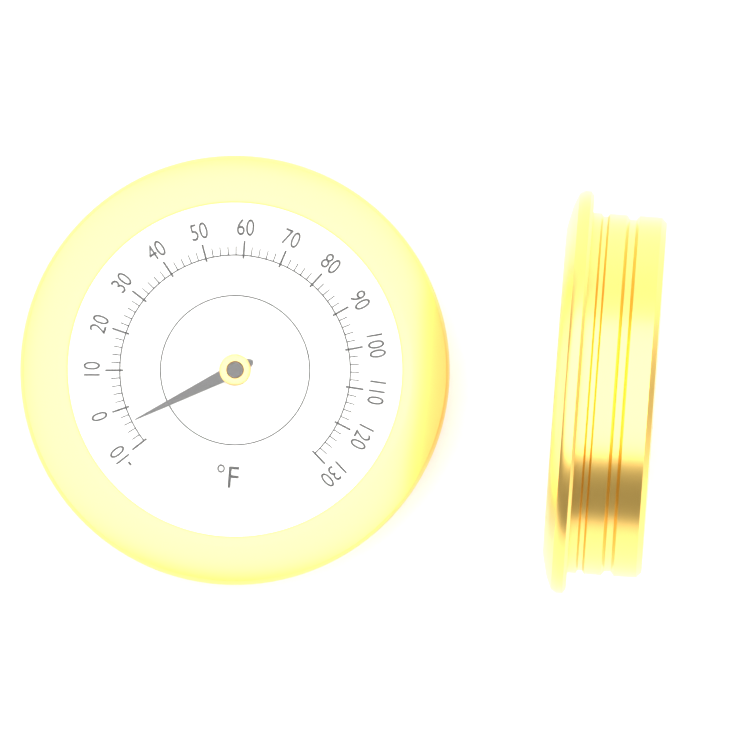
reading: -4 °F
